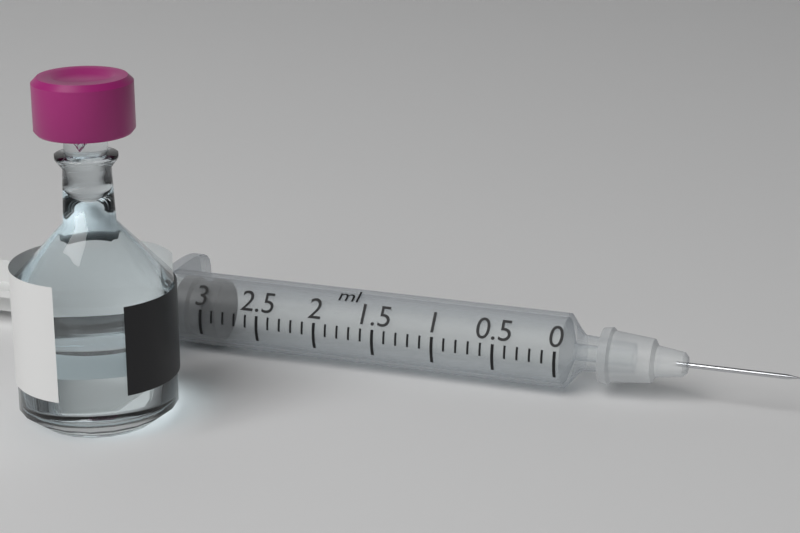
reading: 2.9 ml
